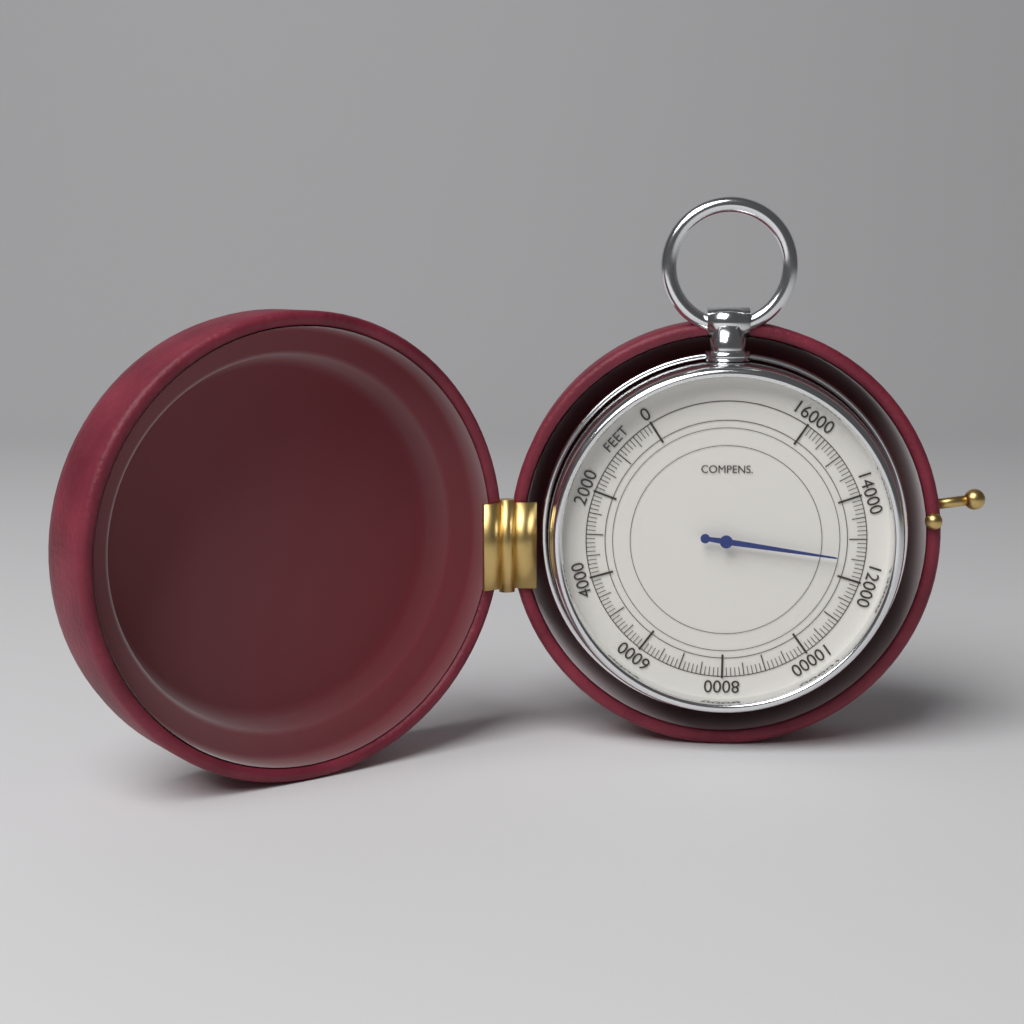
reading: 12500 feet
